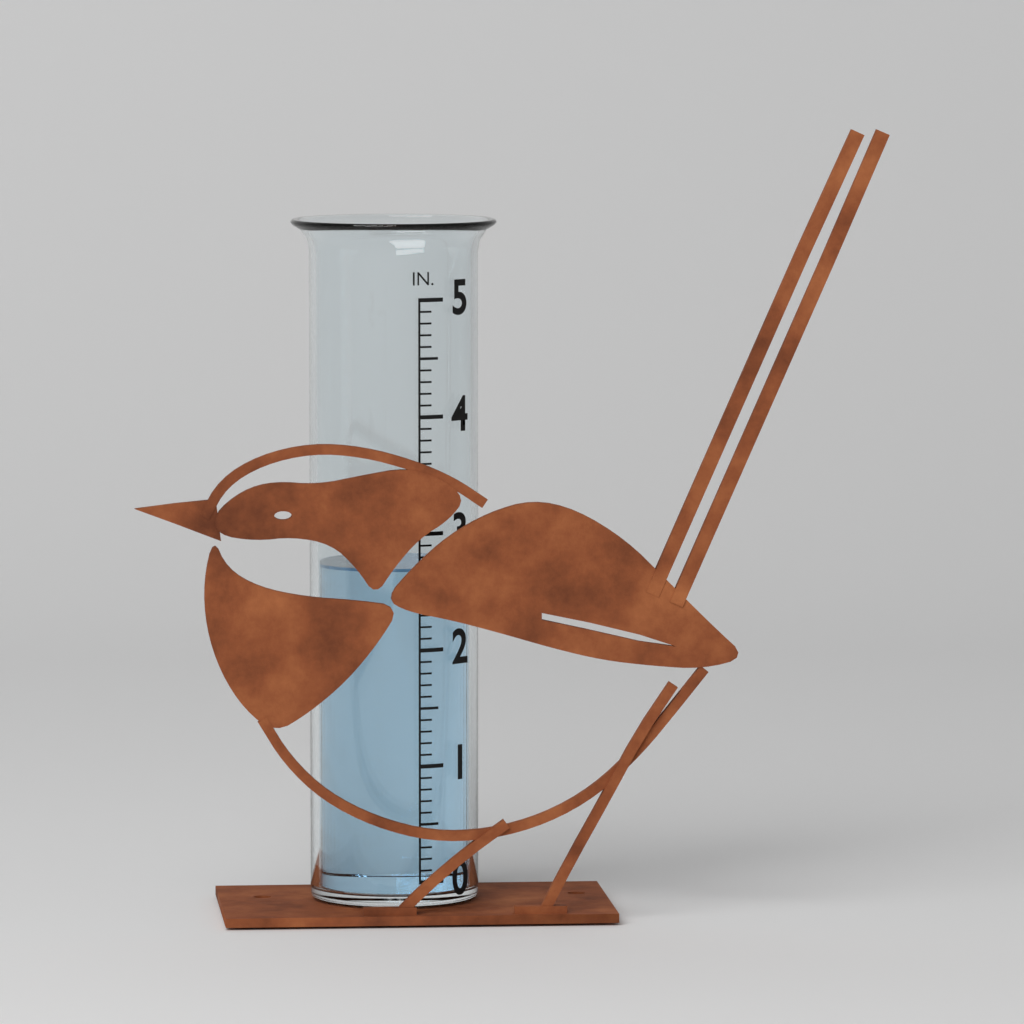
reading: 2.7 in
